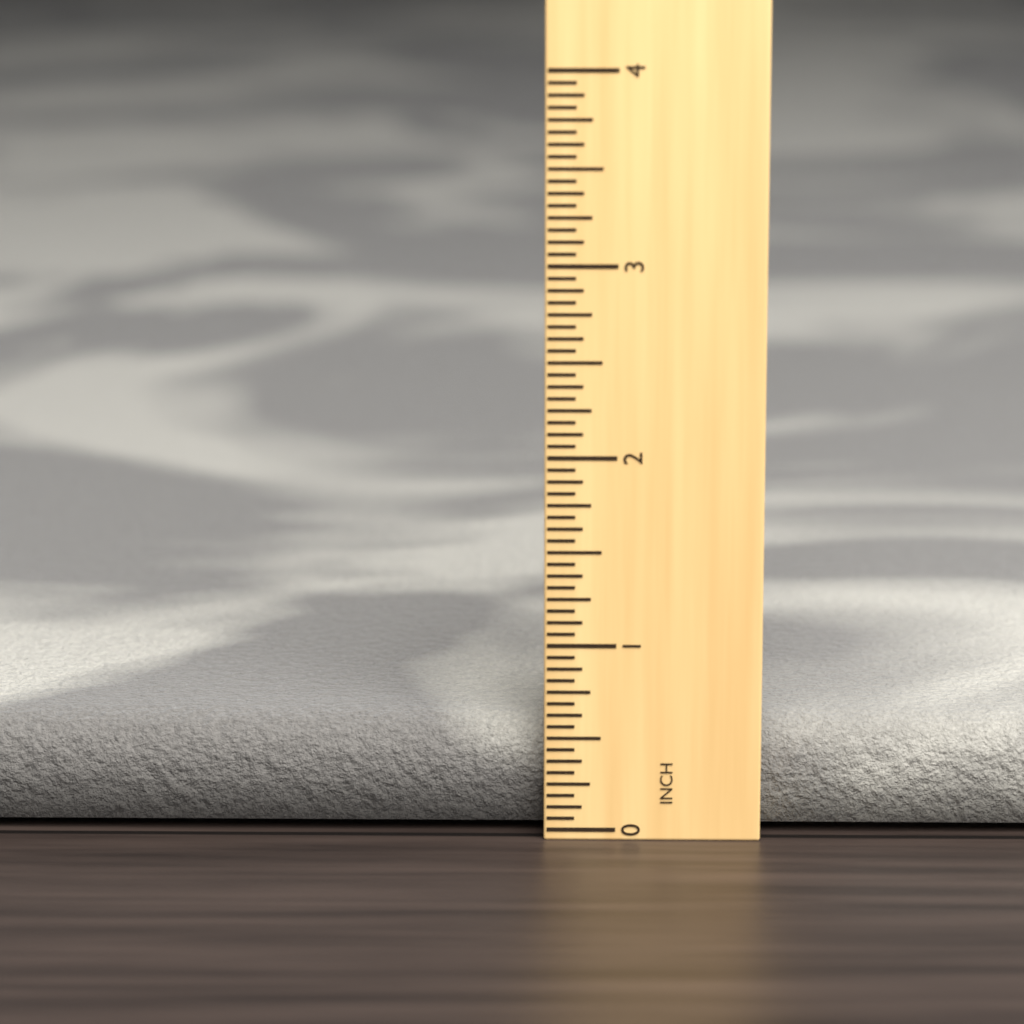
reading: 0.5625 in
